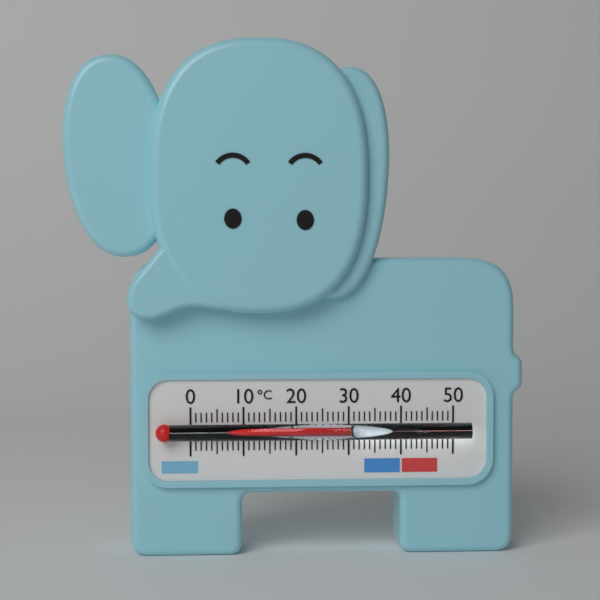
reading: 30 °C
